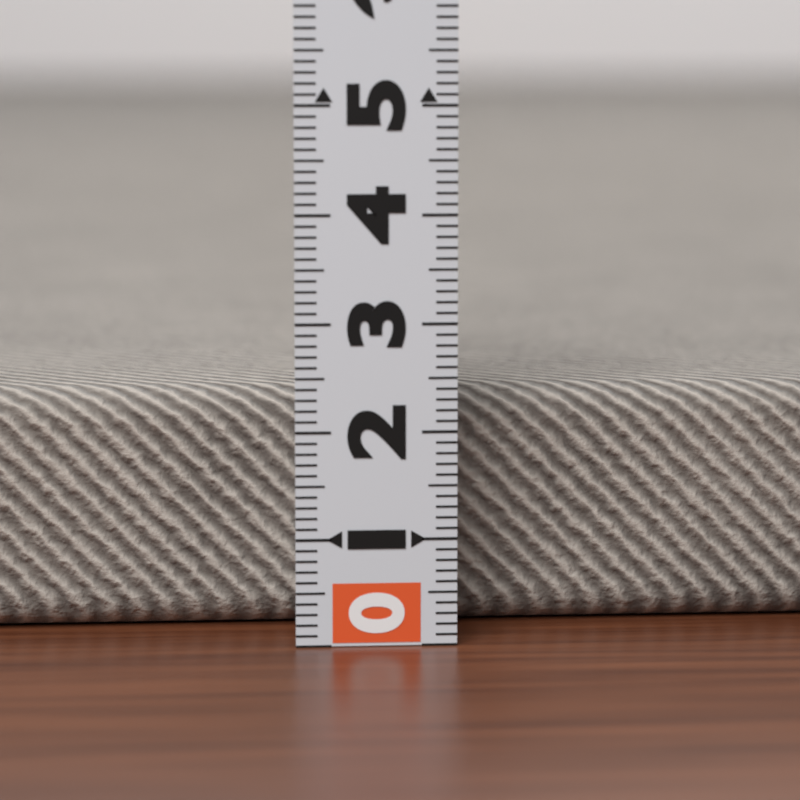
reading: 2.3 (no unit)
